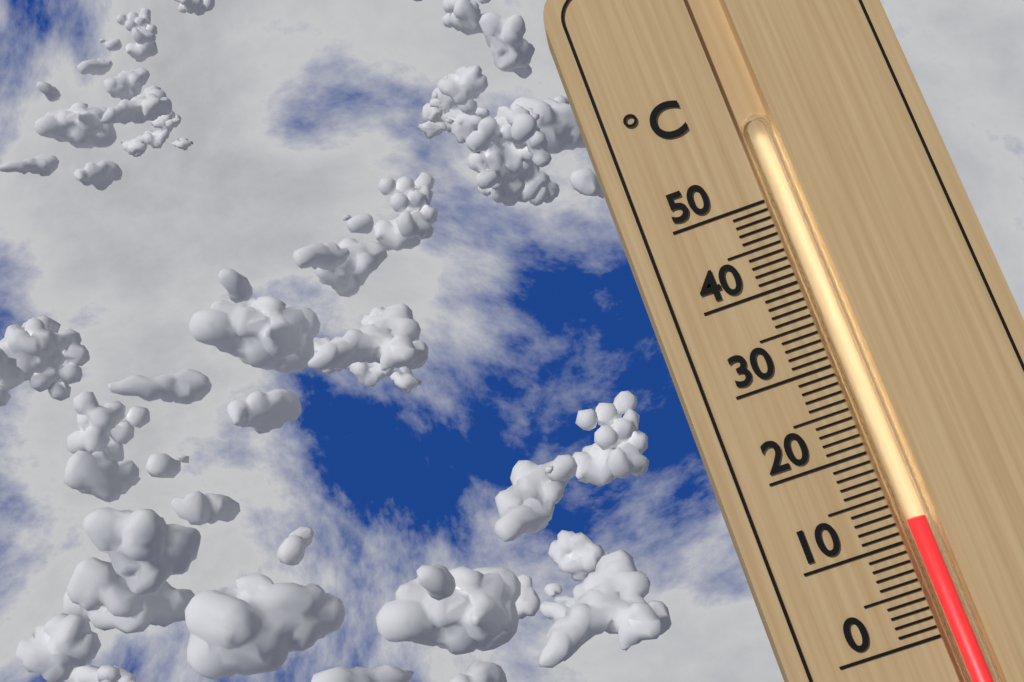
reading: 12 °C
